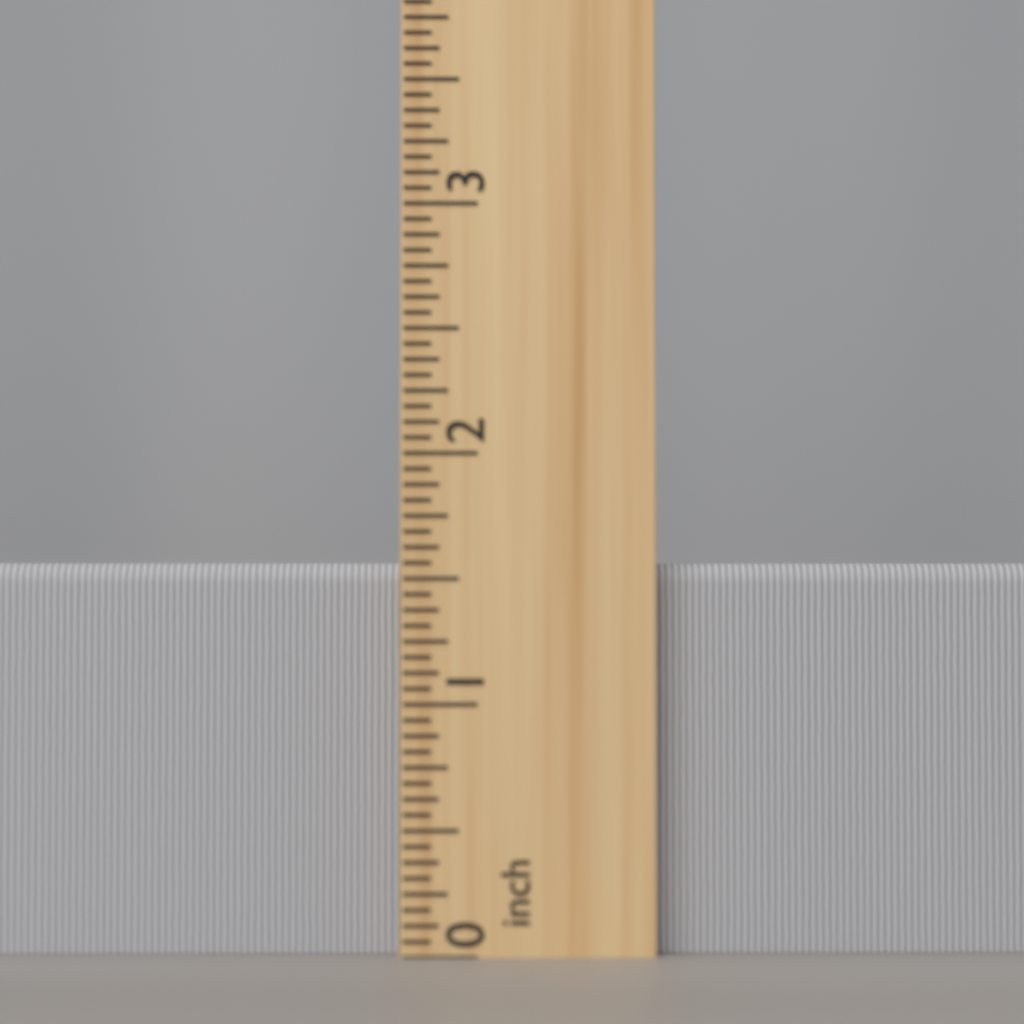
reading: 1.5625 inch
